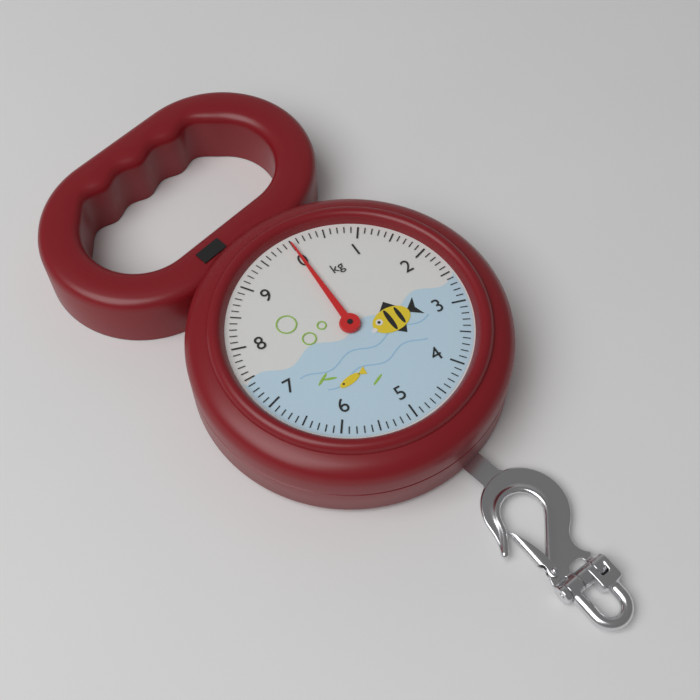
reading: 0.0 kg
